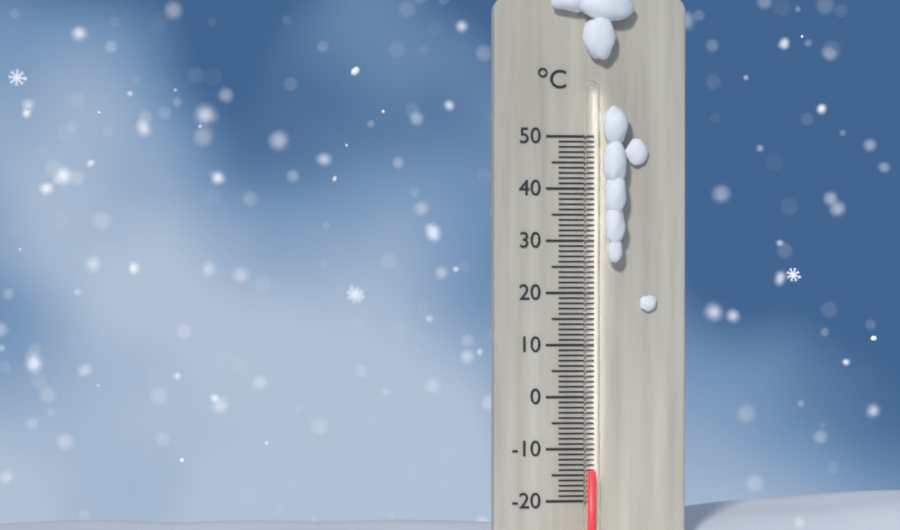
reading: -14 °C
